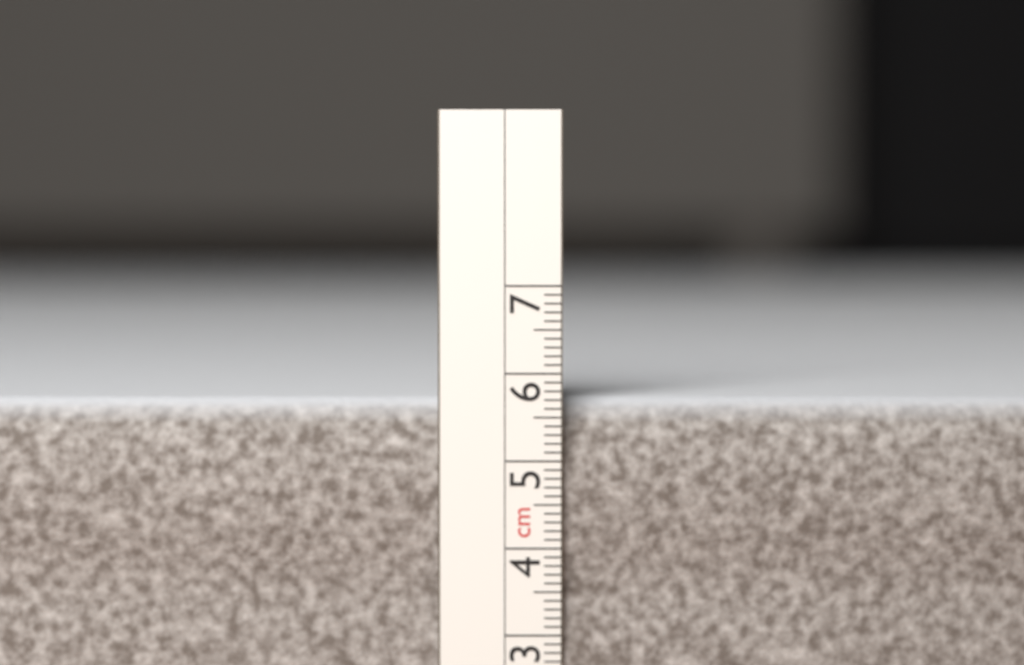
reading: 5.7 cm
